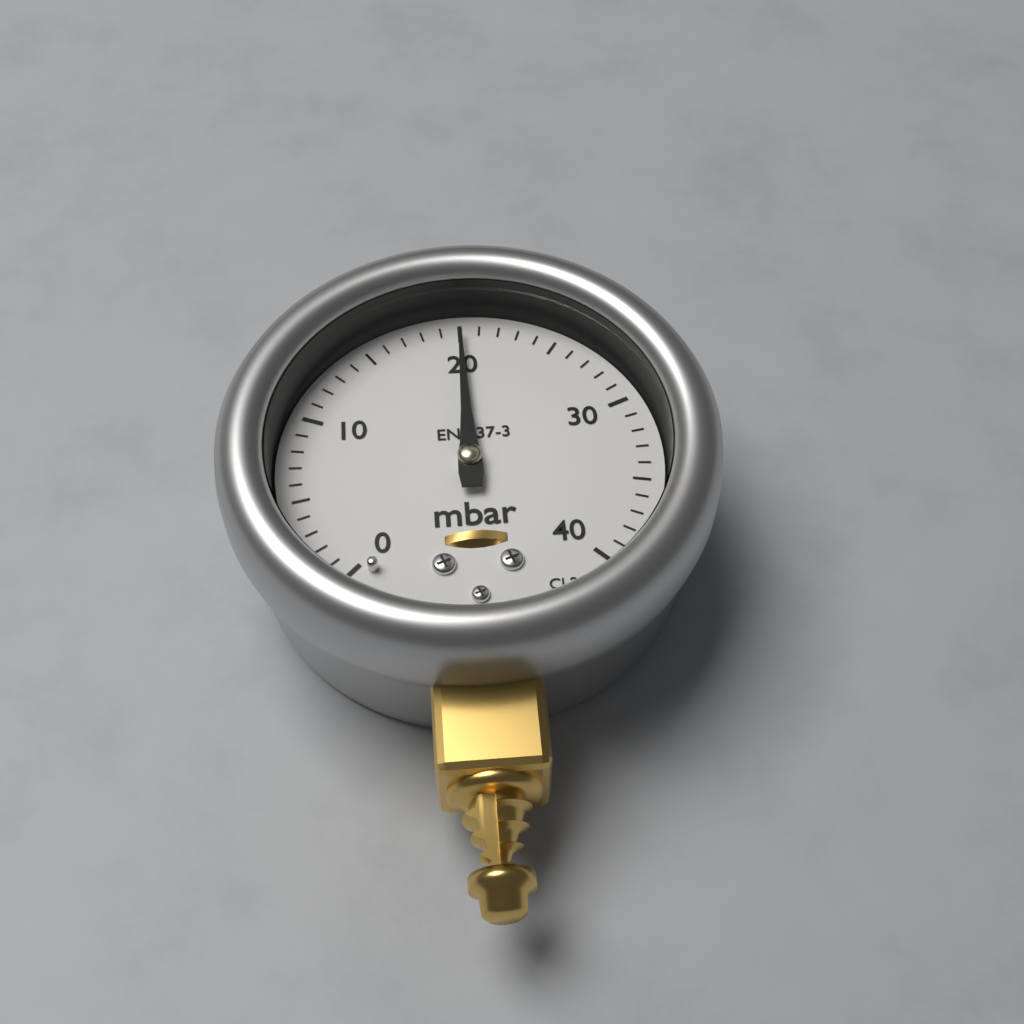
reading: 20 mbar
